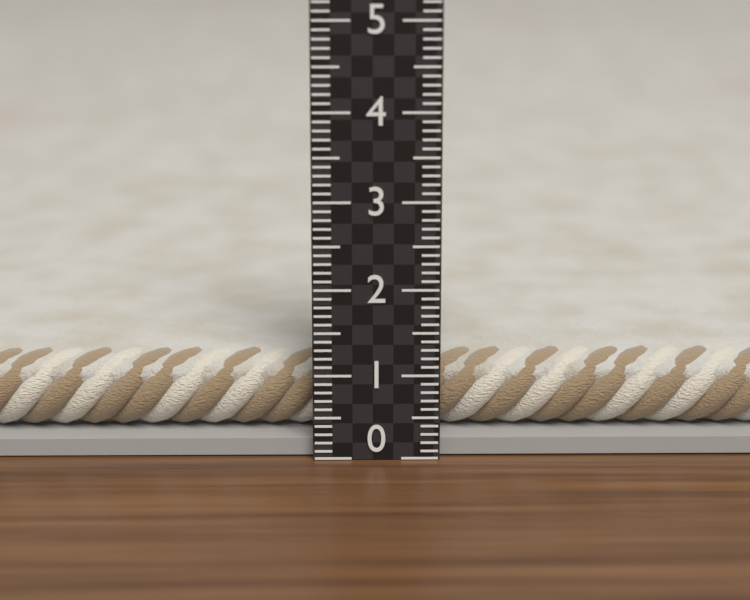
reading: 1.1 (no unit)
